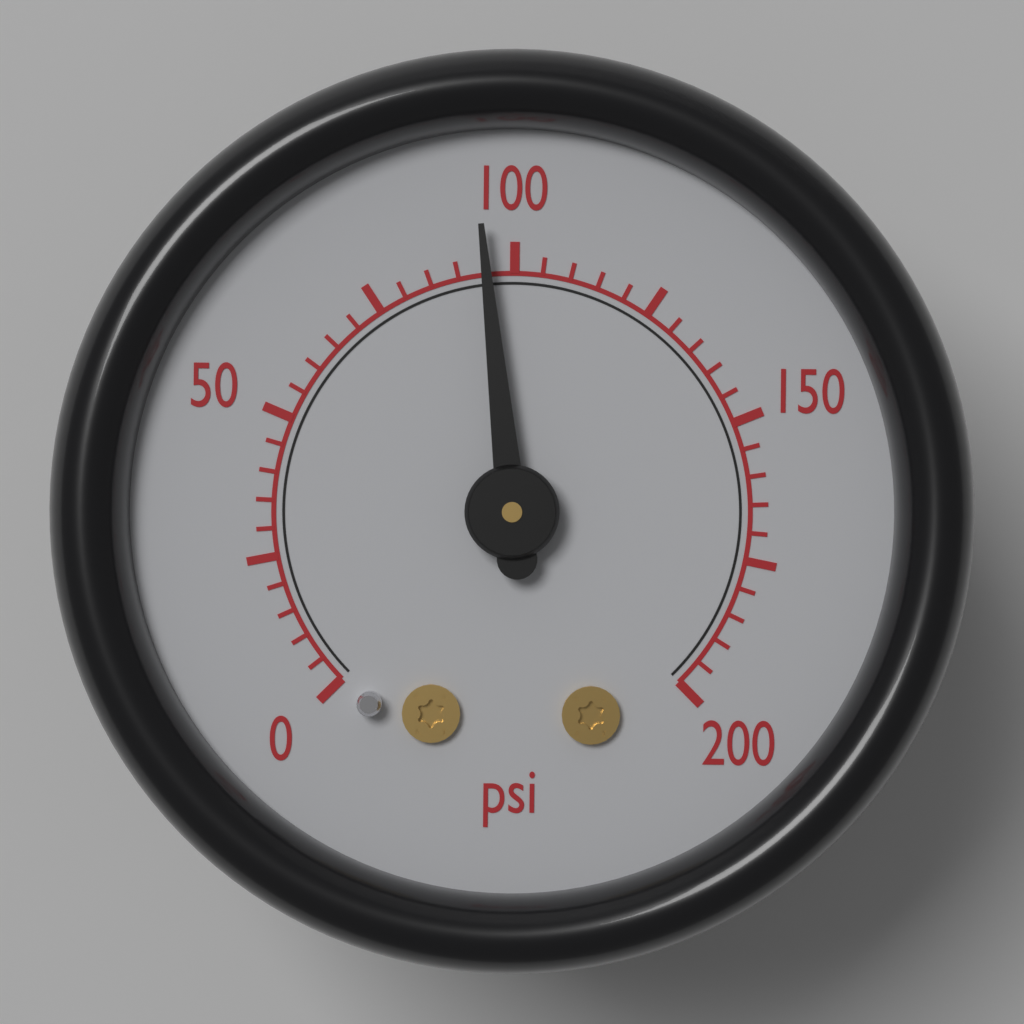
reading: 95 psi
